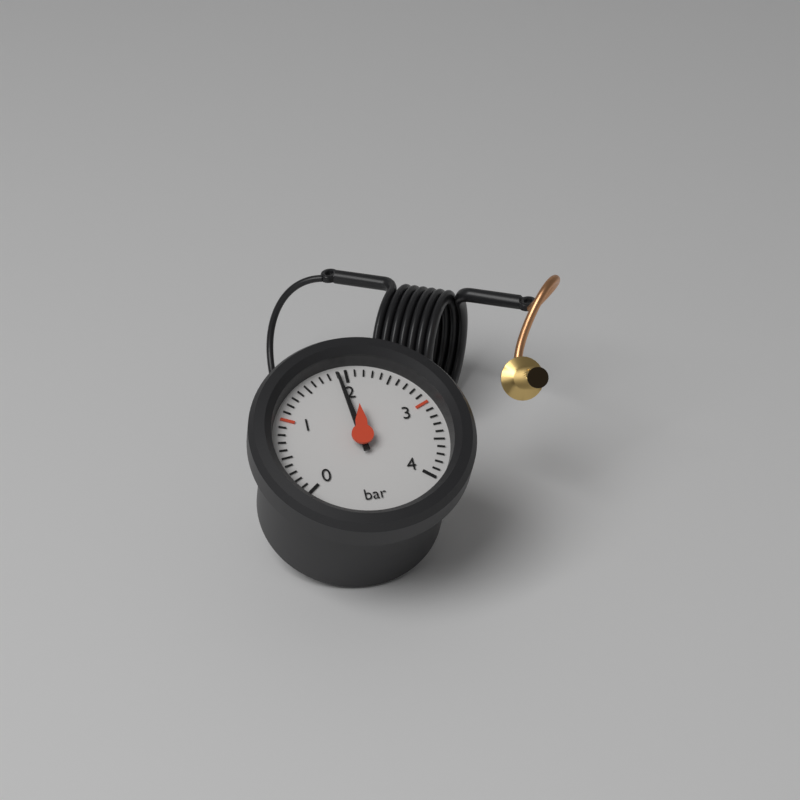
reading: 1.9 bar
